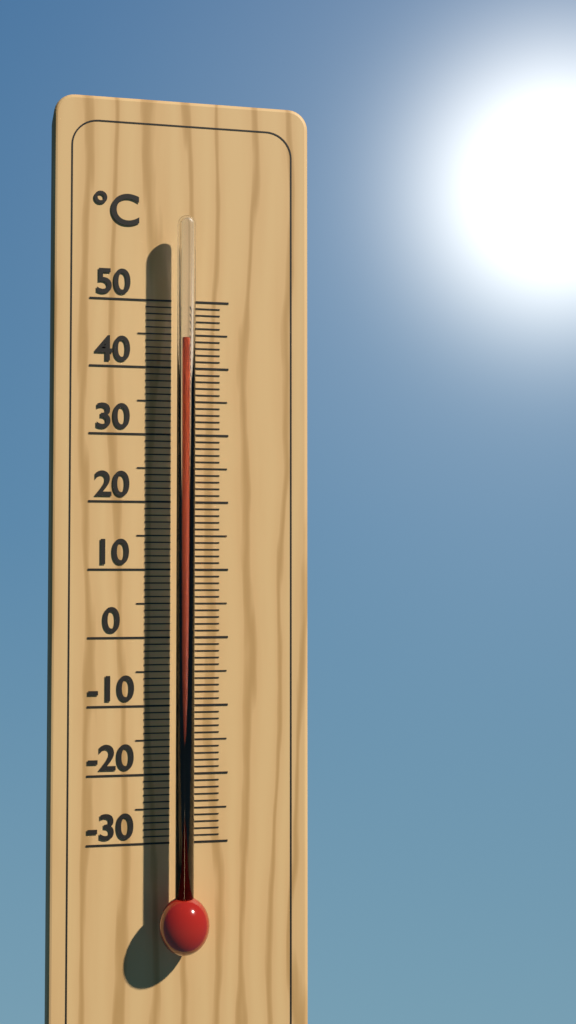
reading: 44 °C
